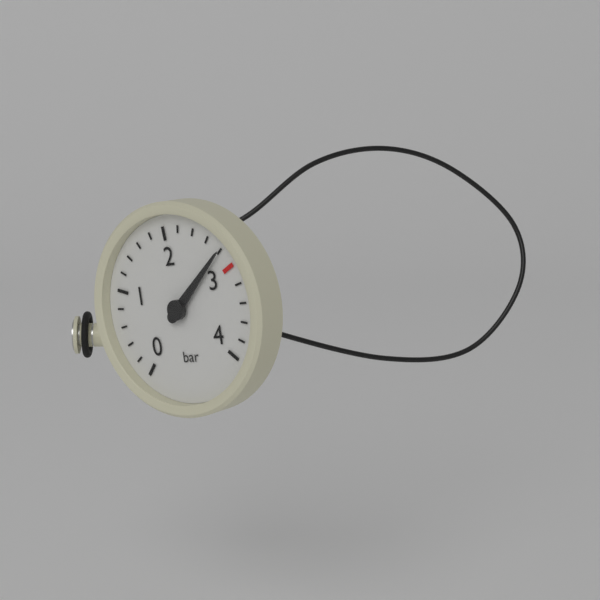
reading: 2.8 bar
